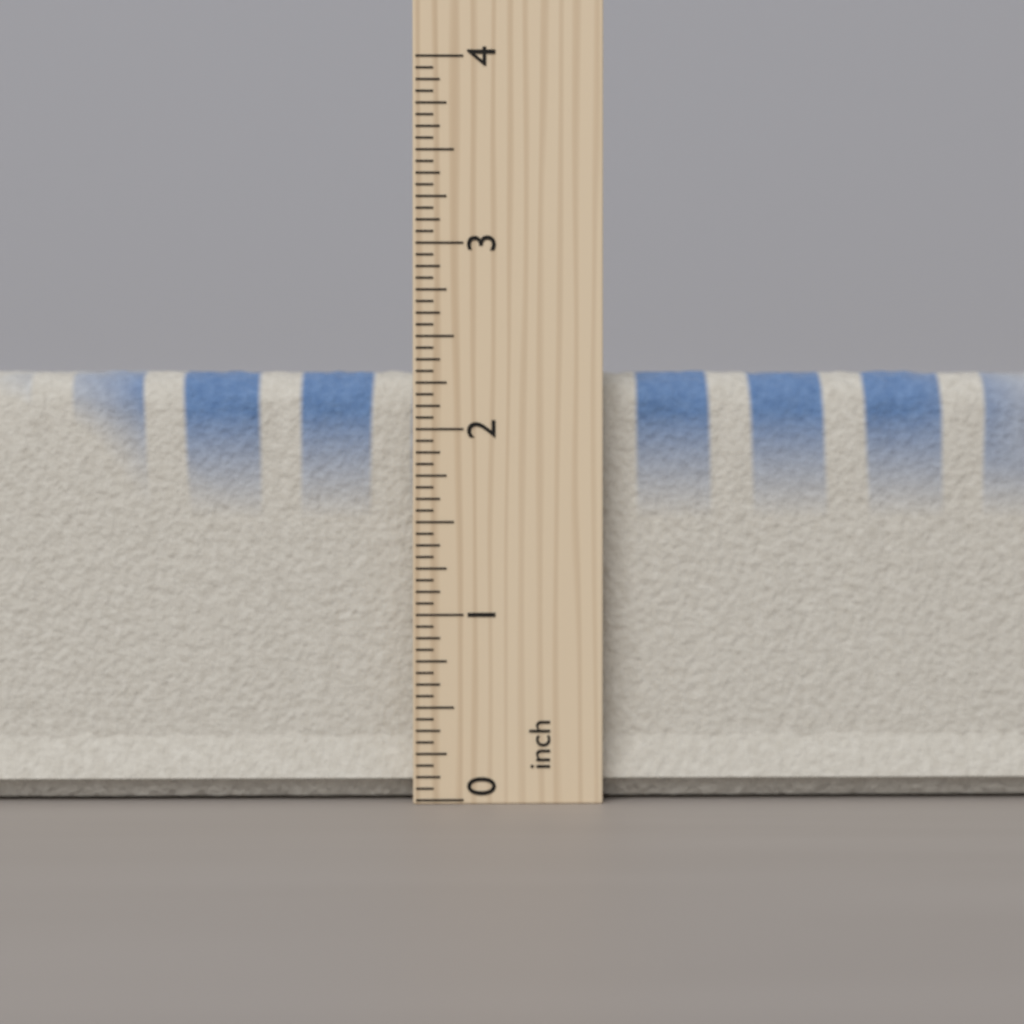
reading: 2.4375 inch
